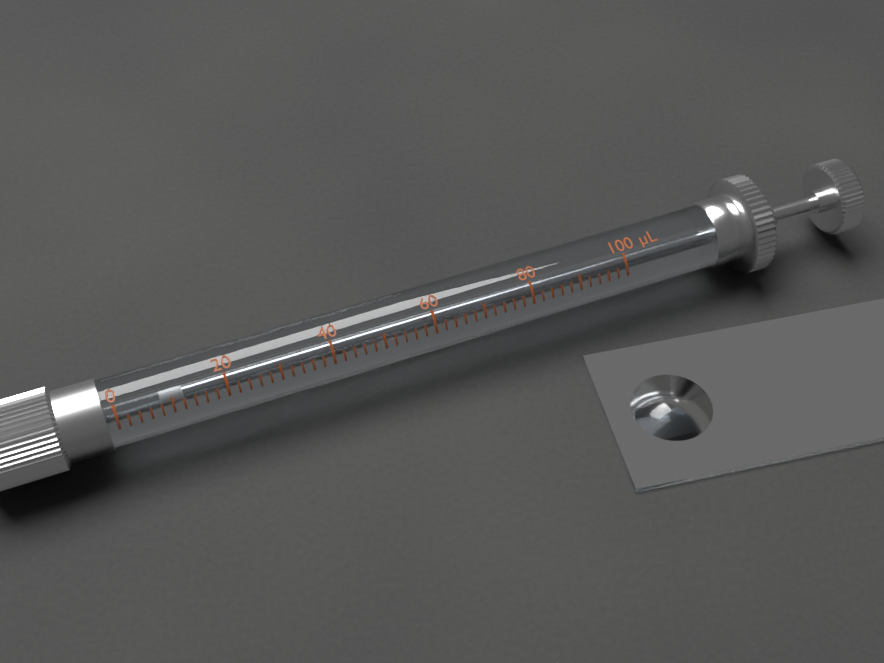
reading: 8 µL
